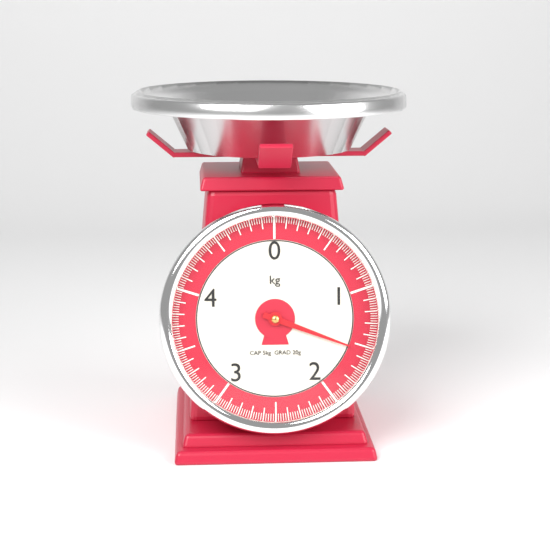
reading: 1.54 kg
